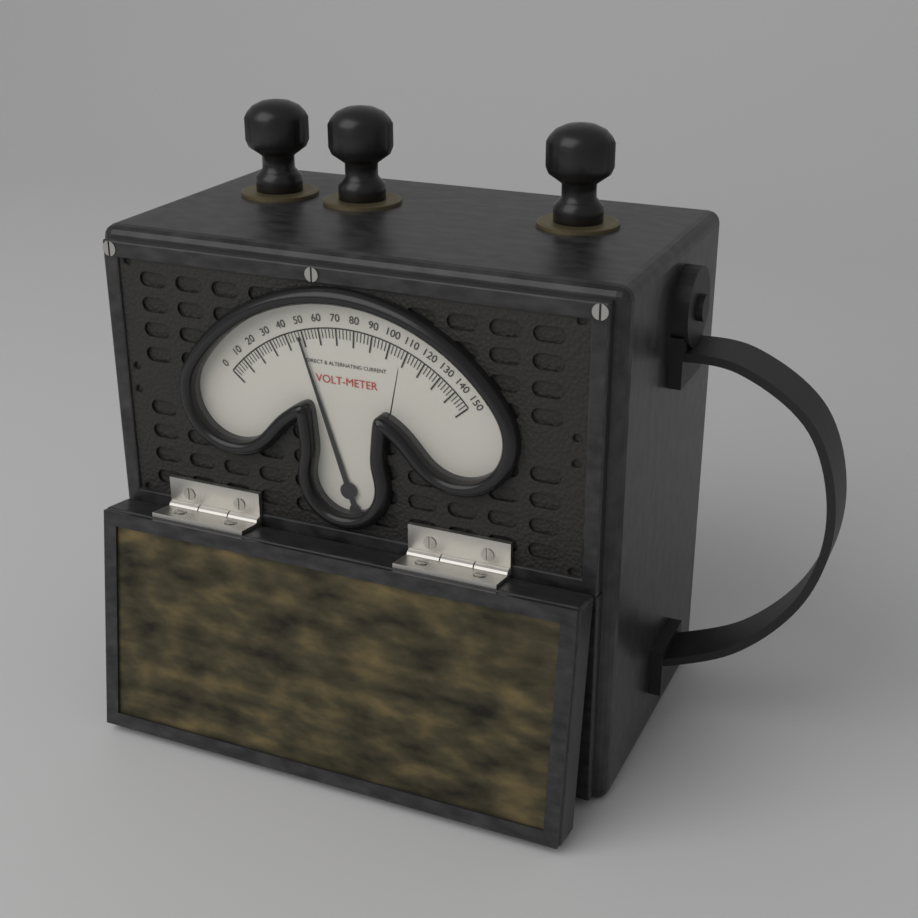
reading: 48 V
